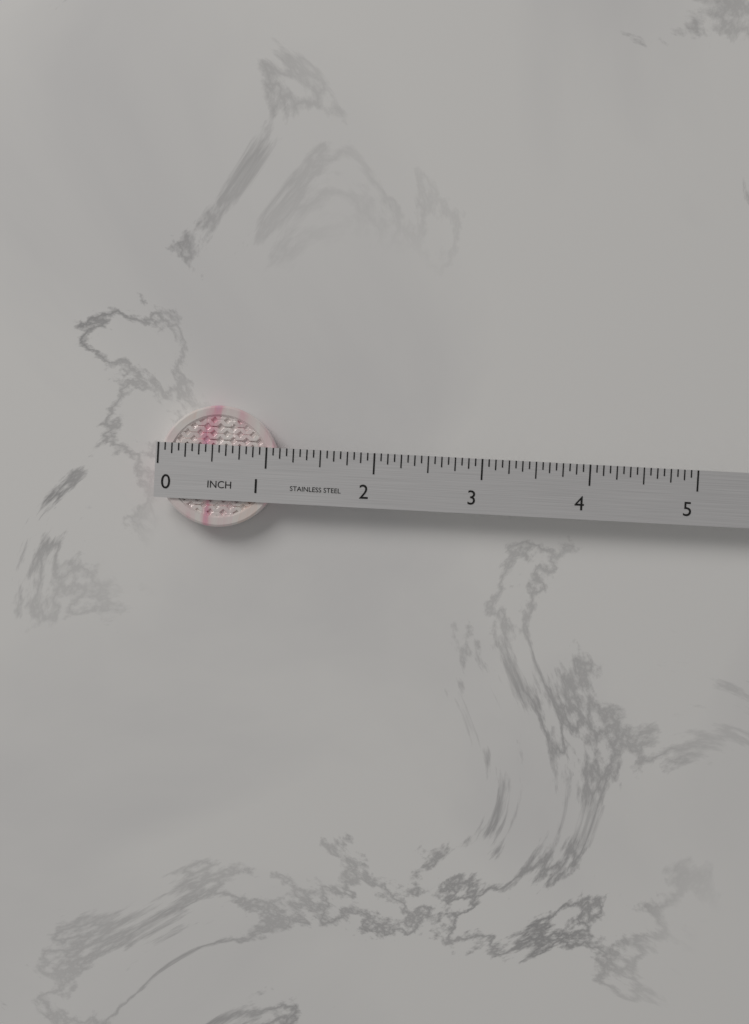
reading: 1.1250 in
